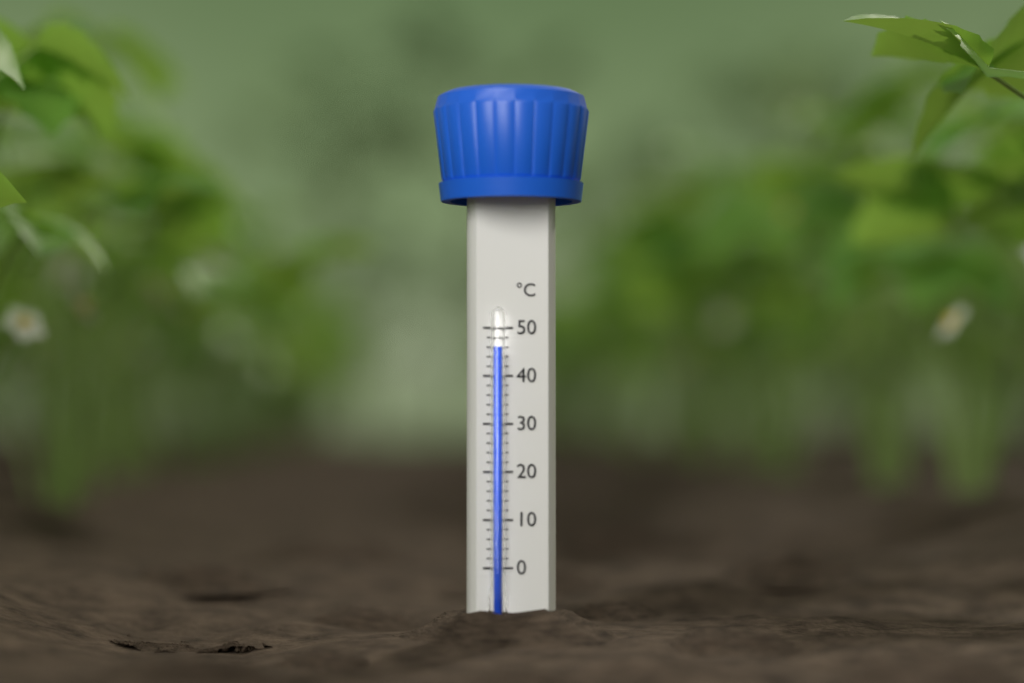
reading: 46 °C
